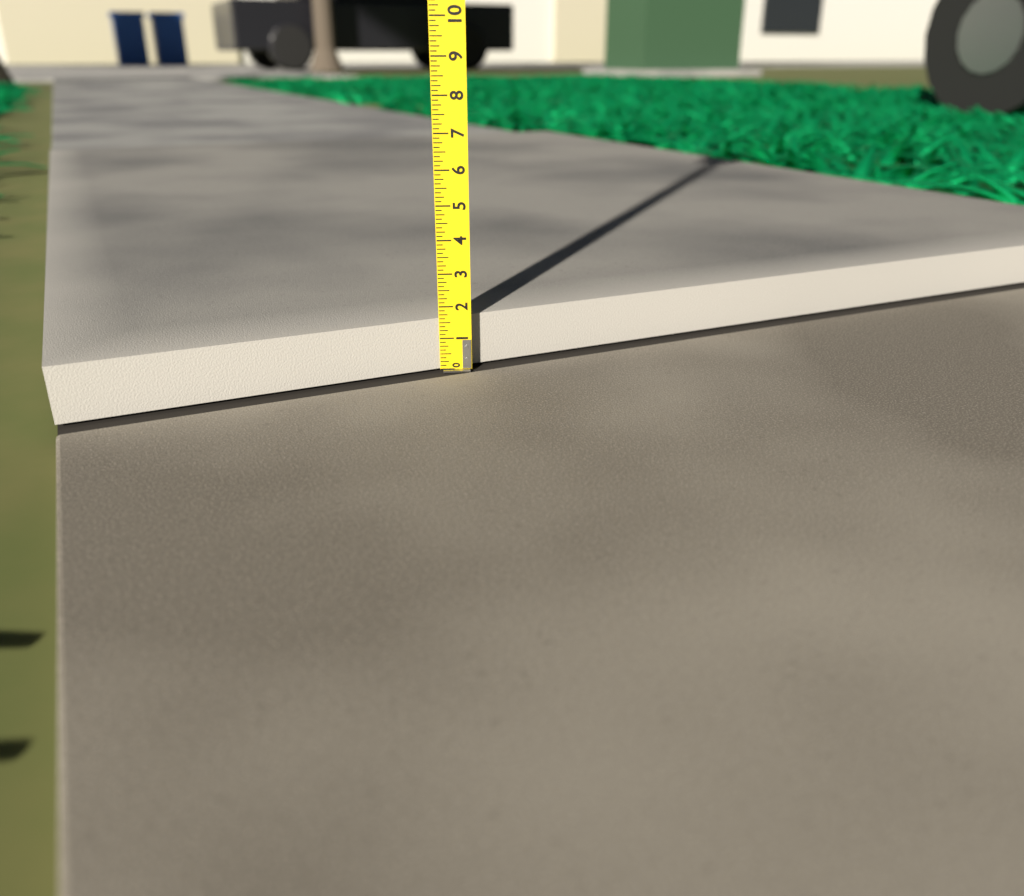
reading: 1.625 (no unit)
